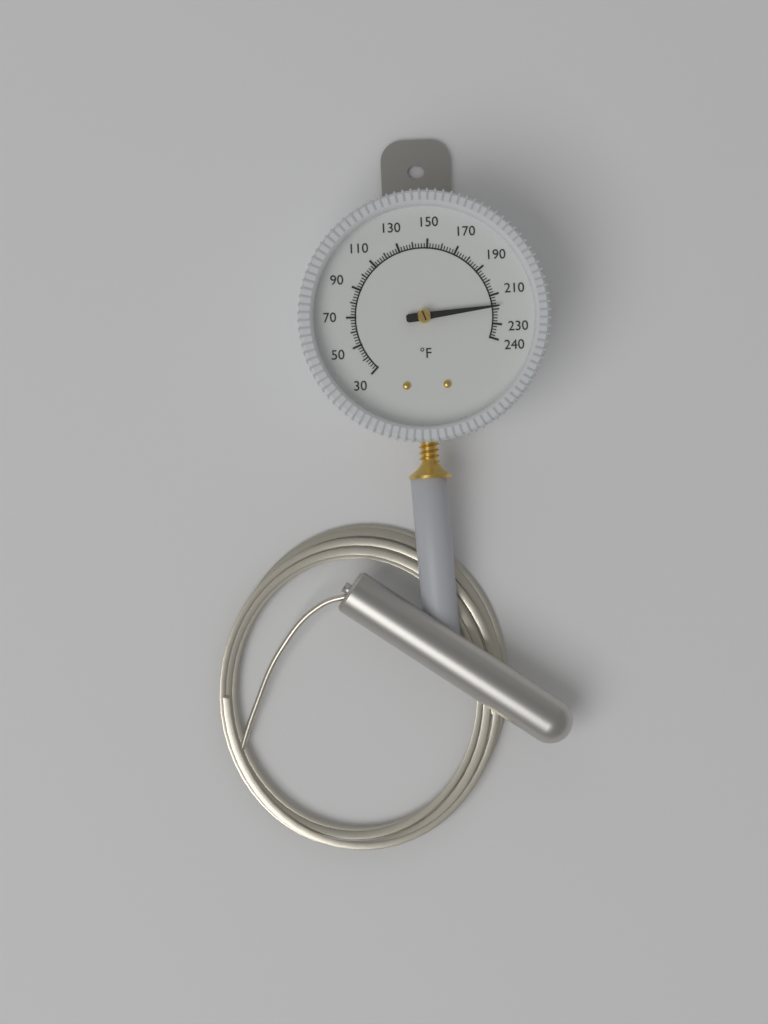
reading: 218 °F
